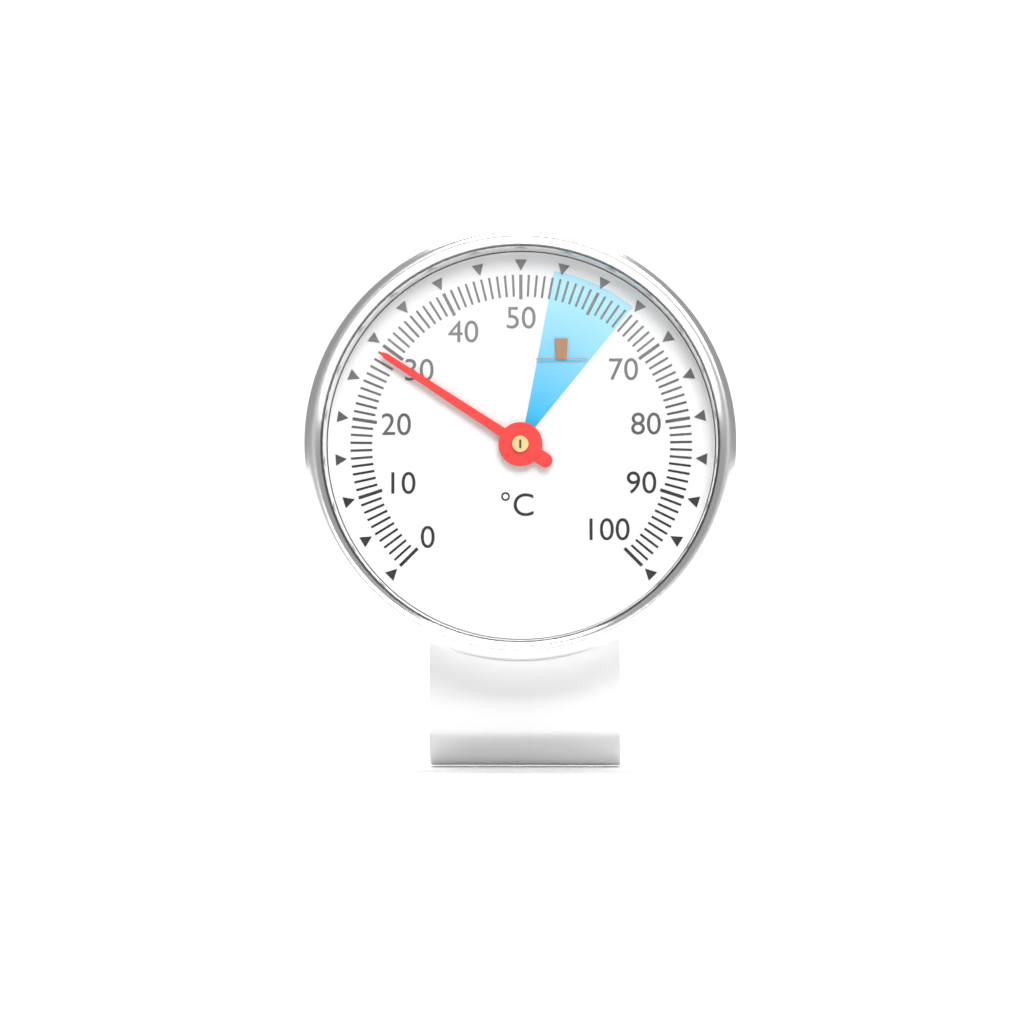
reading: 29 °C
